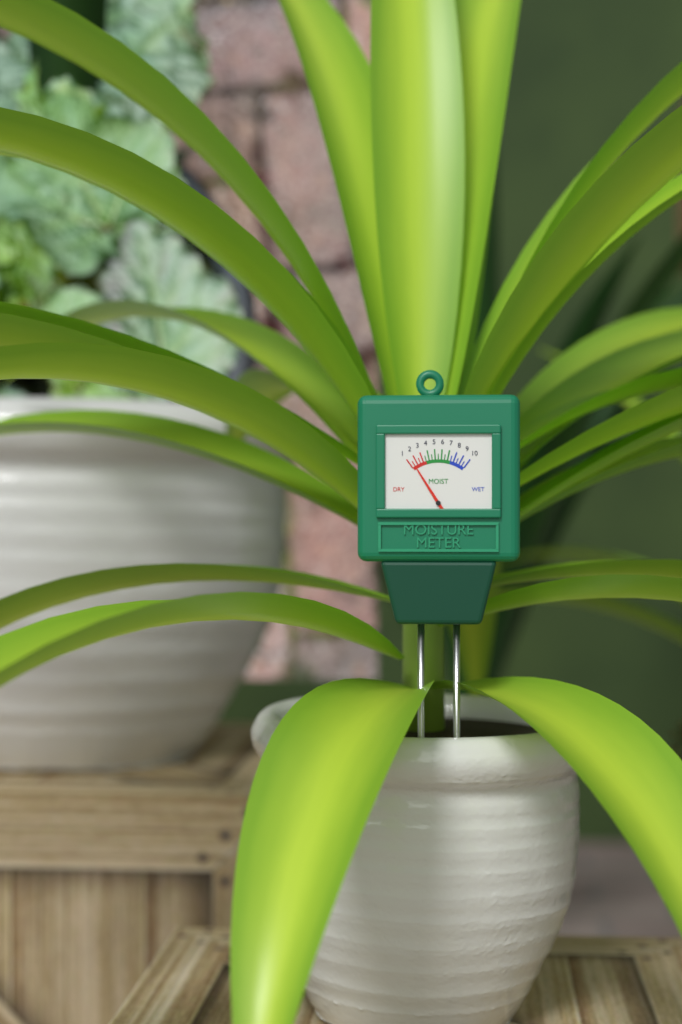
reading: 1.5 (no unit)
